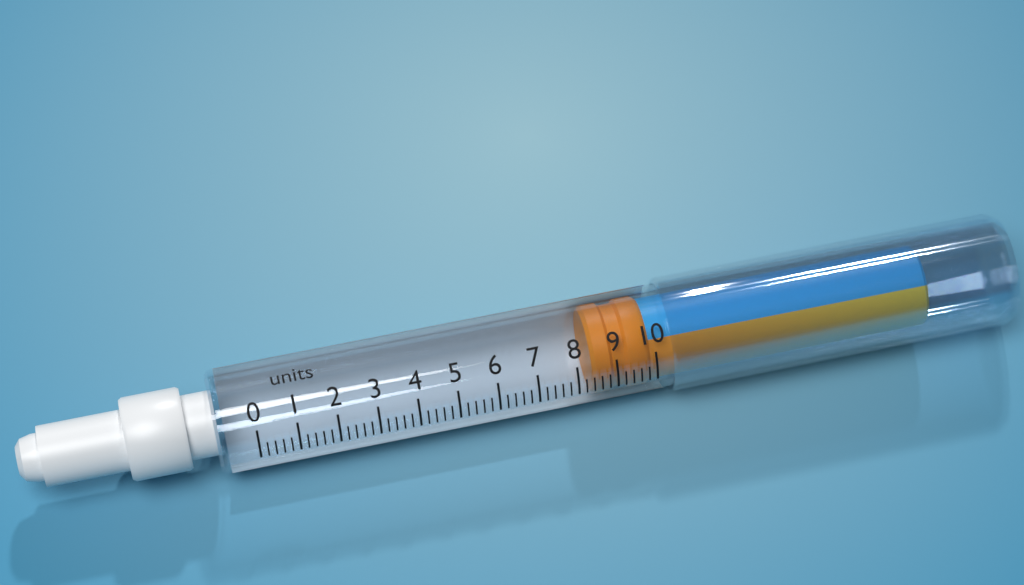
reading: 8.4 units
